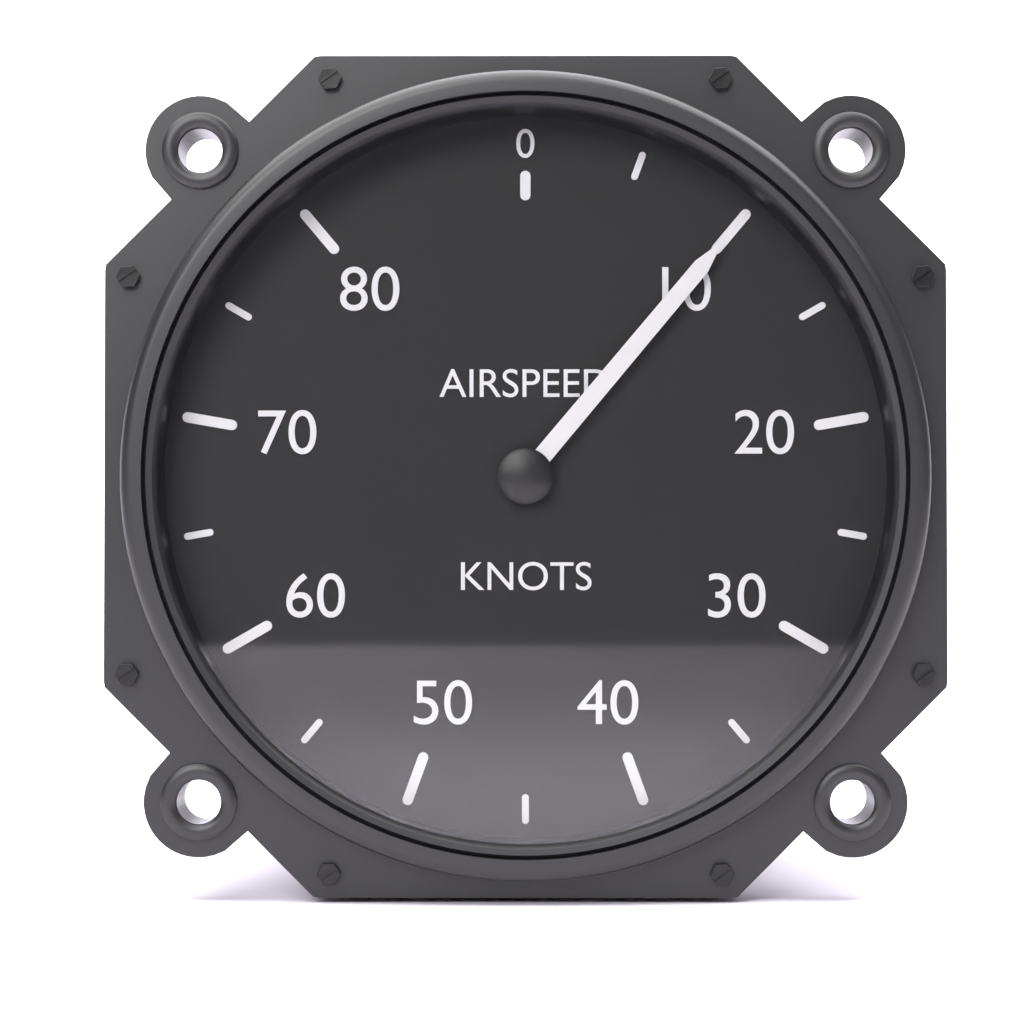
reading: 10 knots
